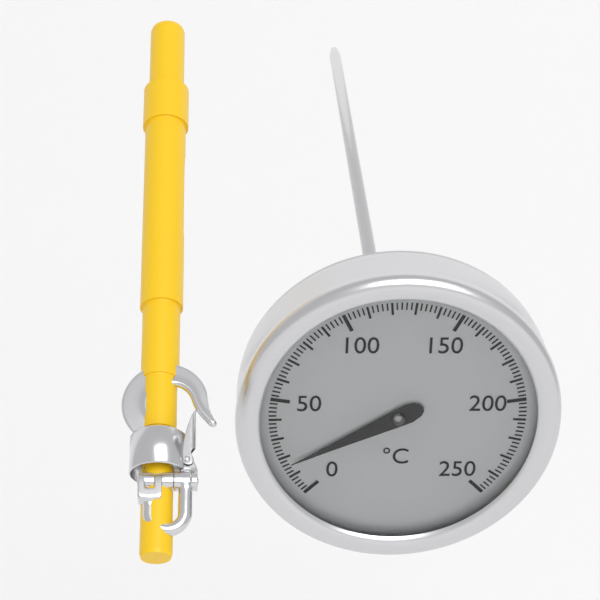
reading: 16 °C
